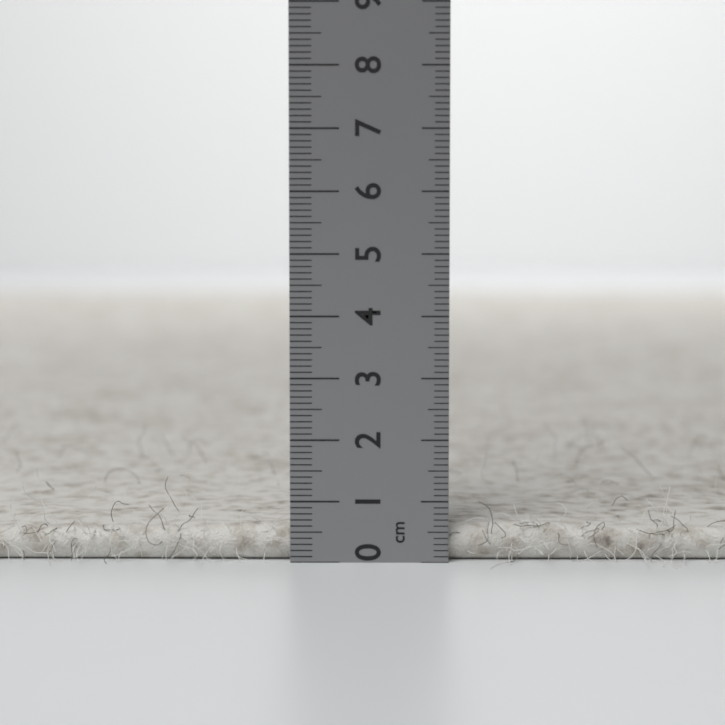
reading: 0.6 cm
